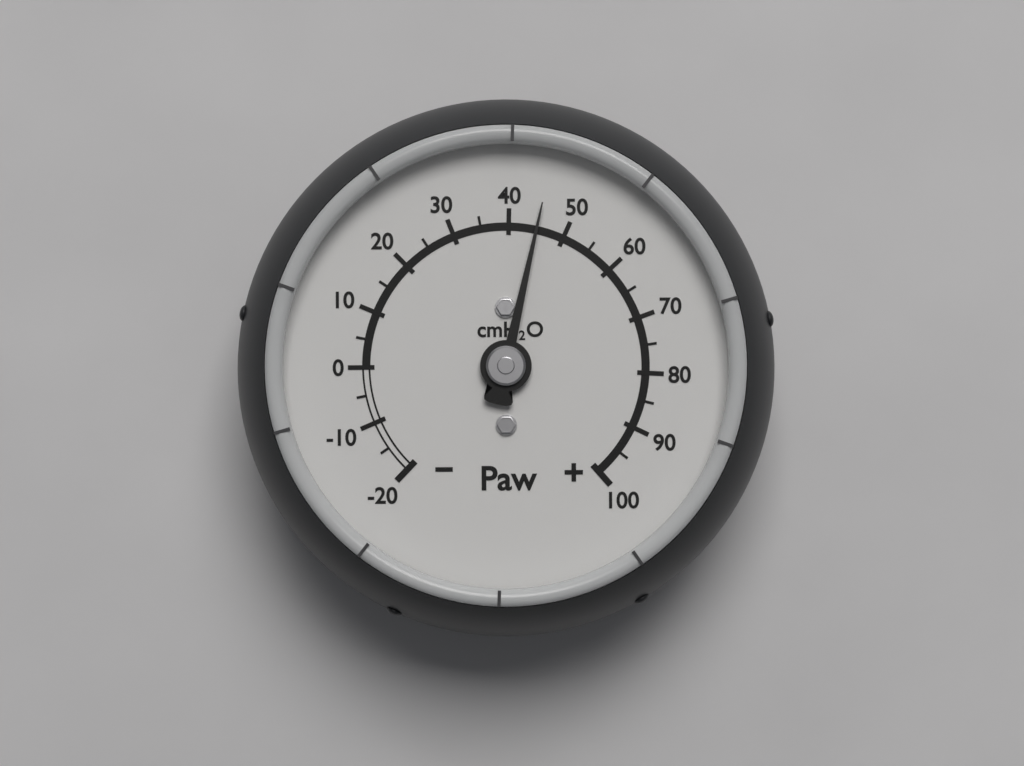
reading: 45 cmH2O
